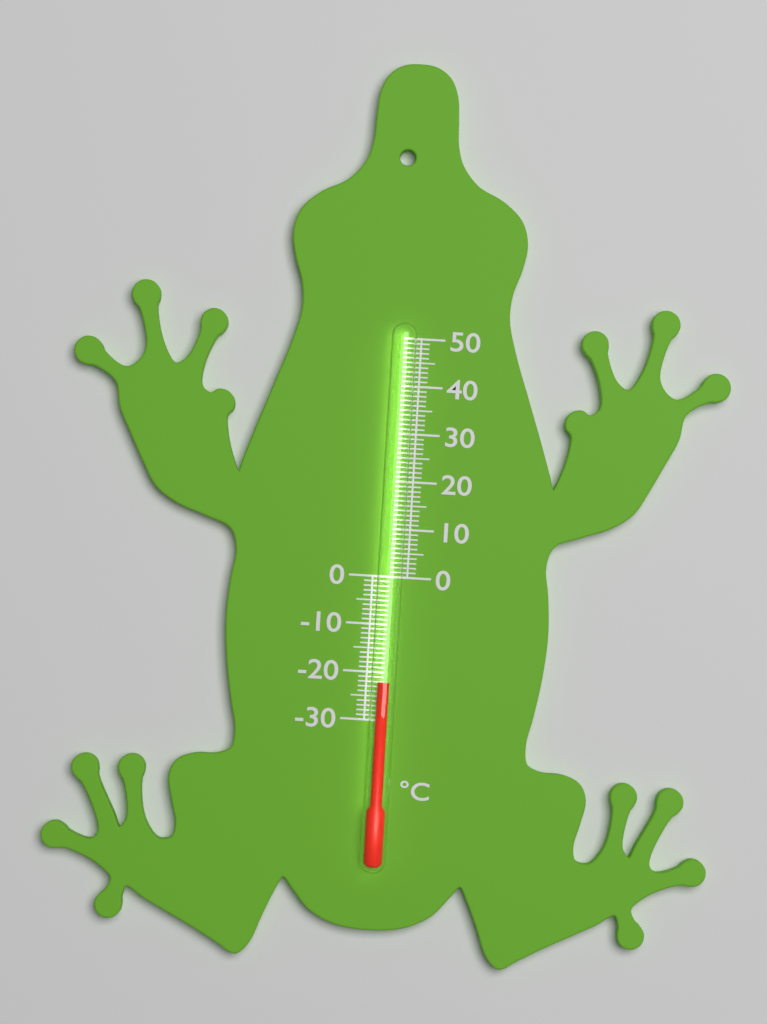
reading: -22 °C
